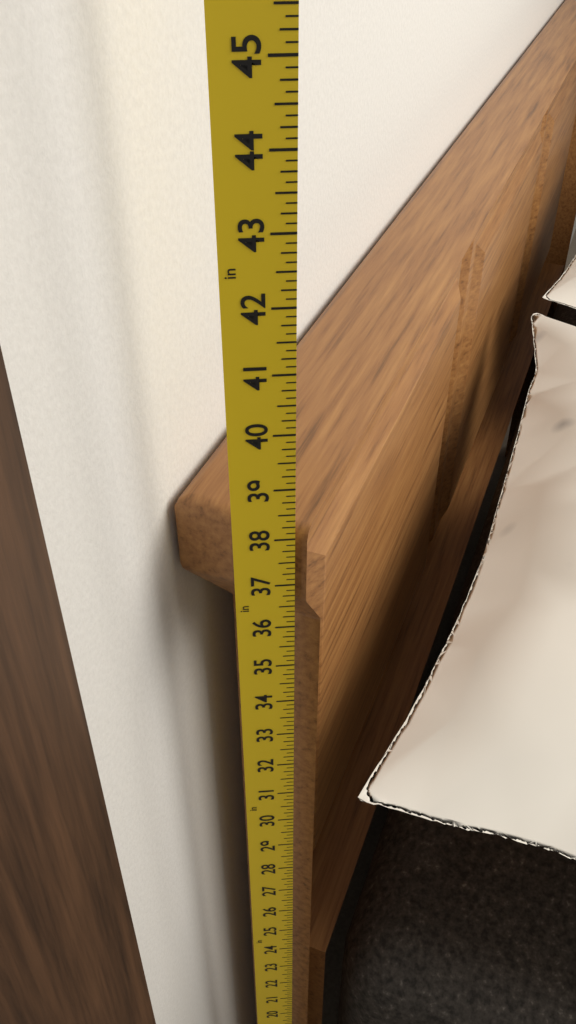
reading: 38.125 in
